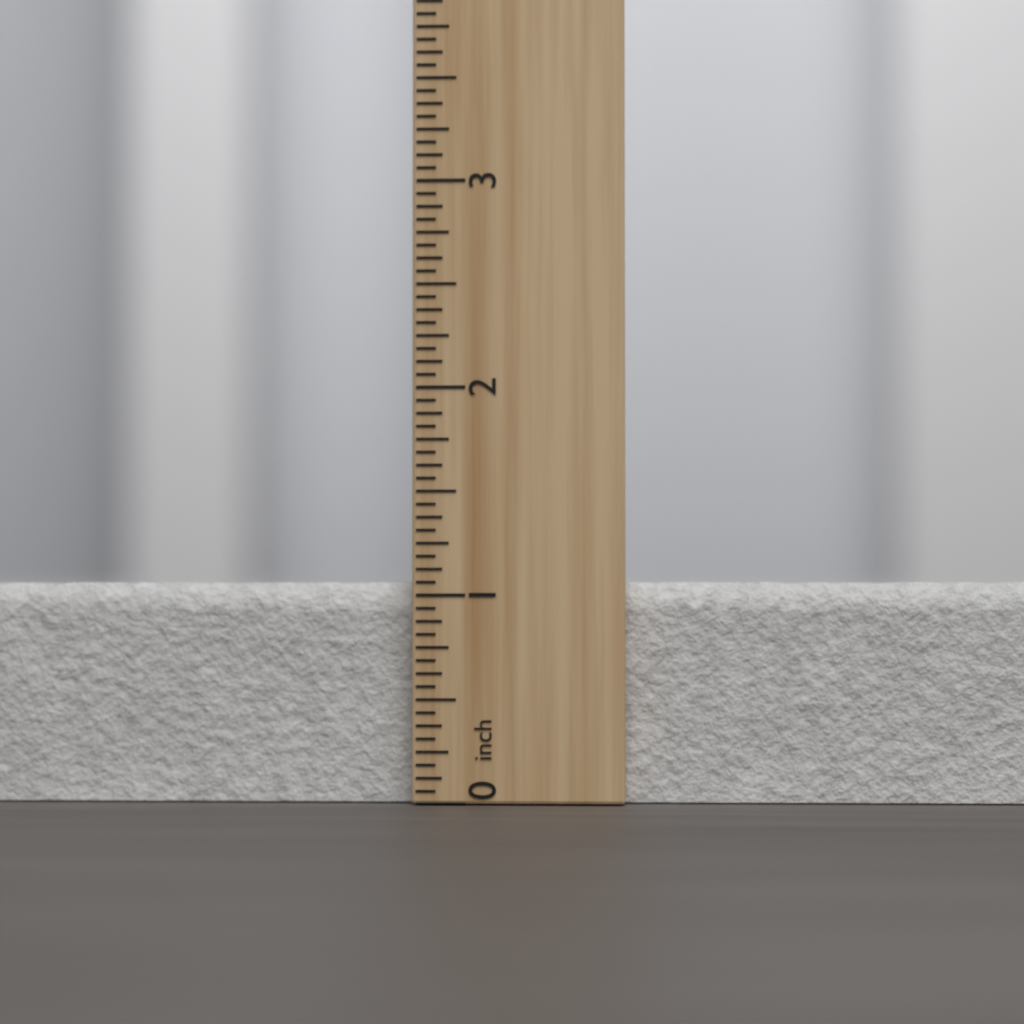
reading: 1.0625 inch
